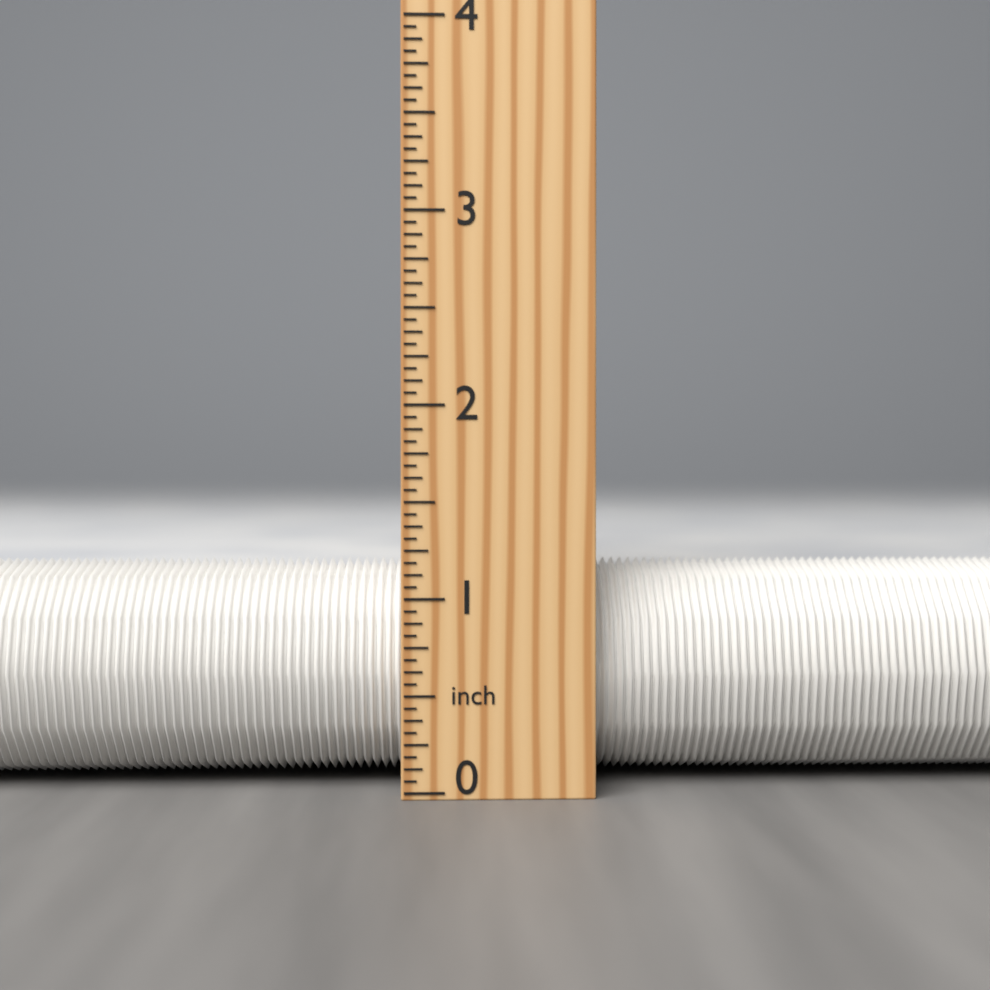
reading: 1.1875 inch
